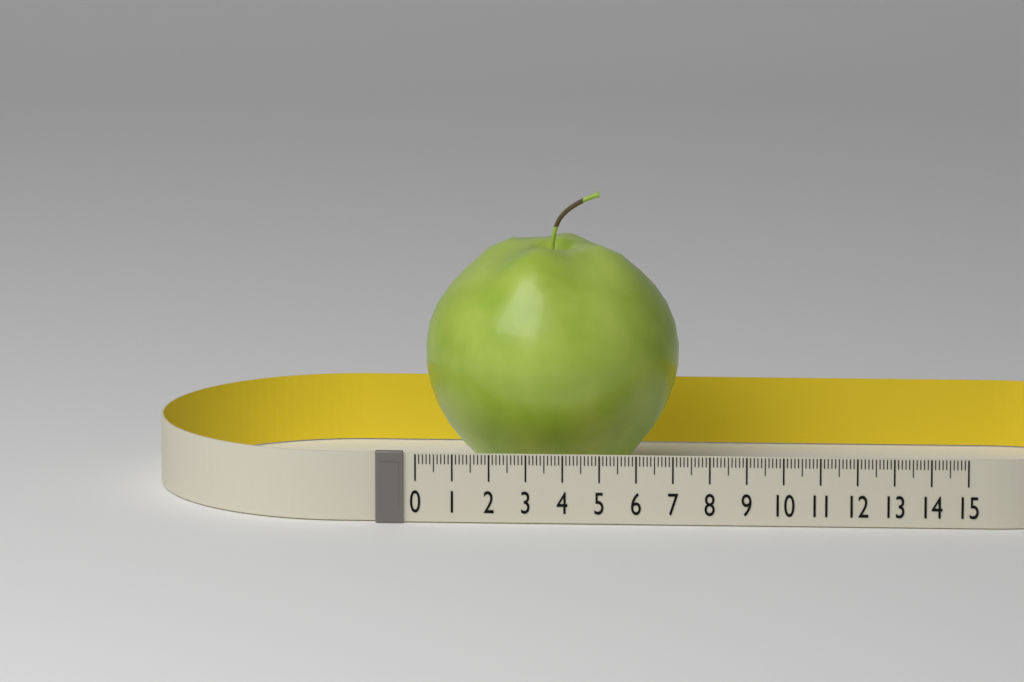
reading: 7.0 (no unit)
